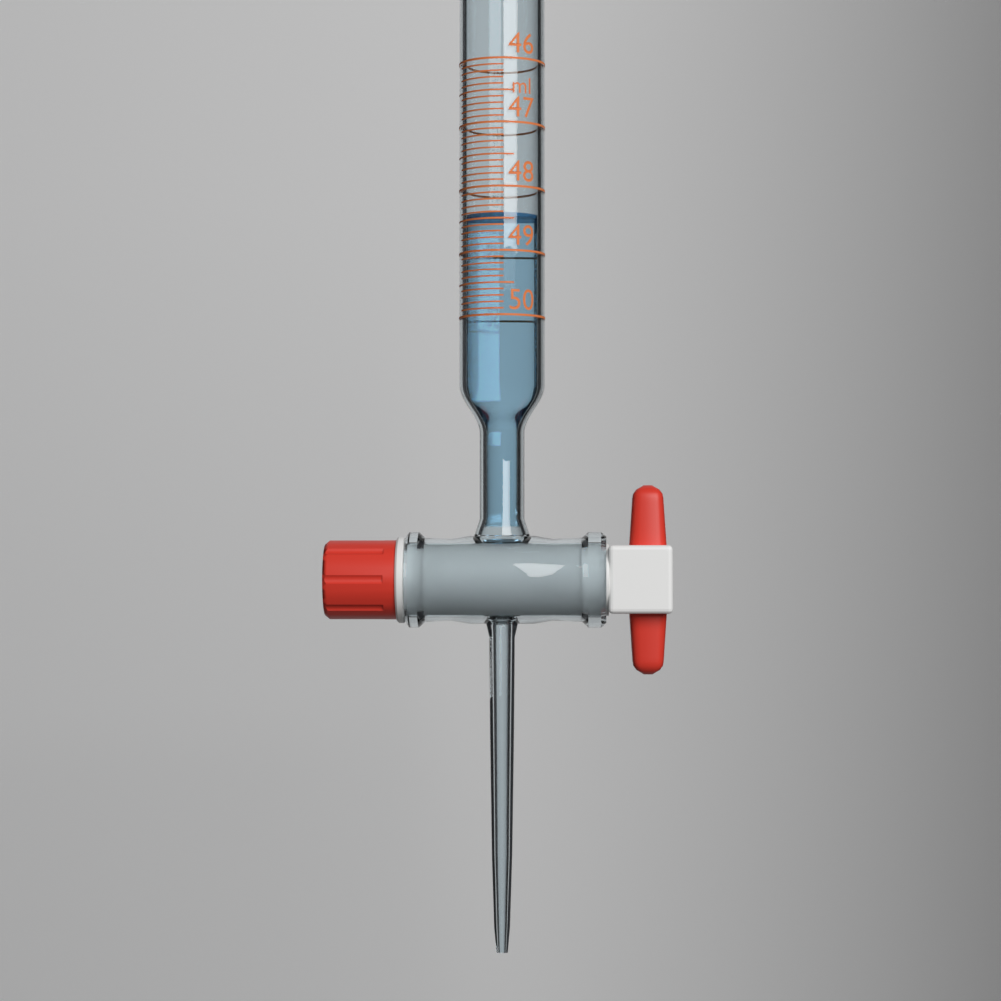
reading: 48.4 ml
